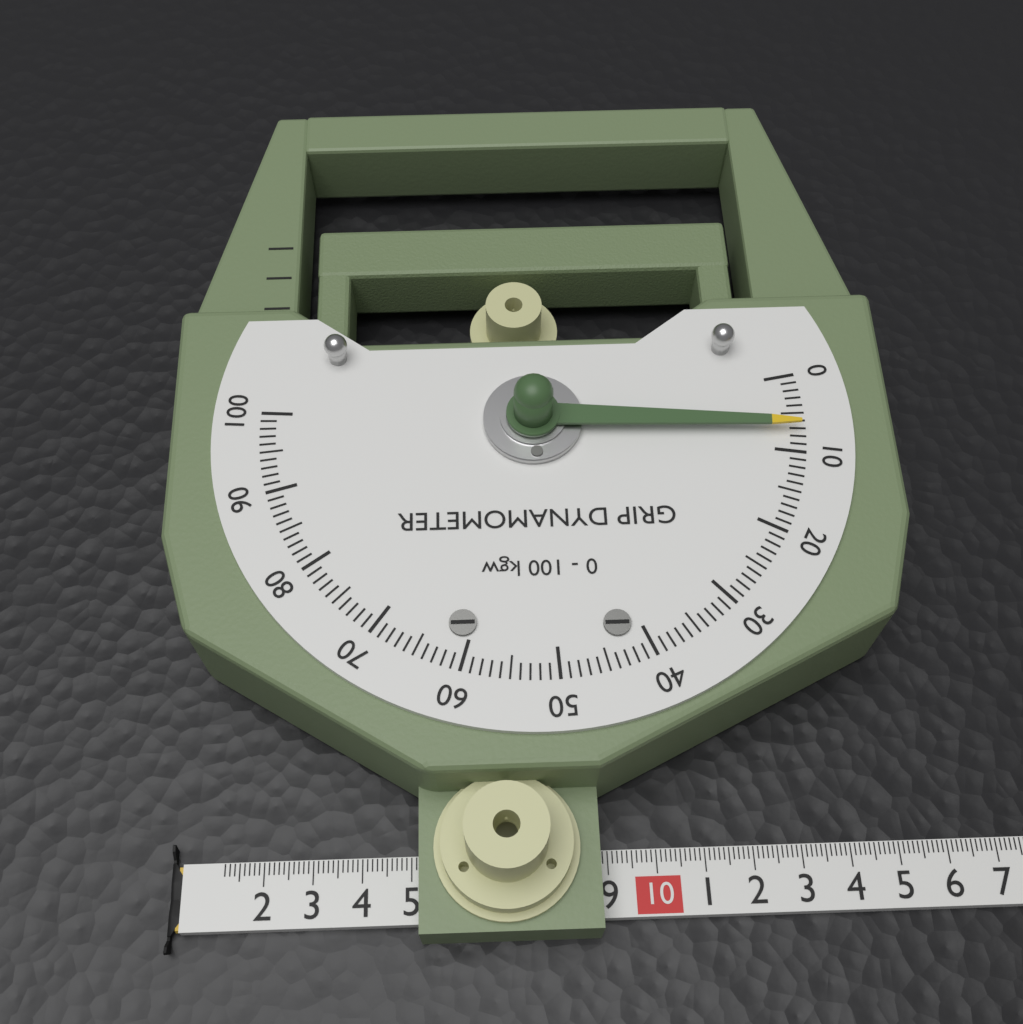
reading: 7 kgw
